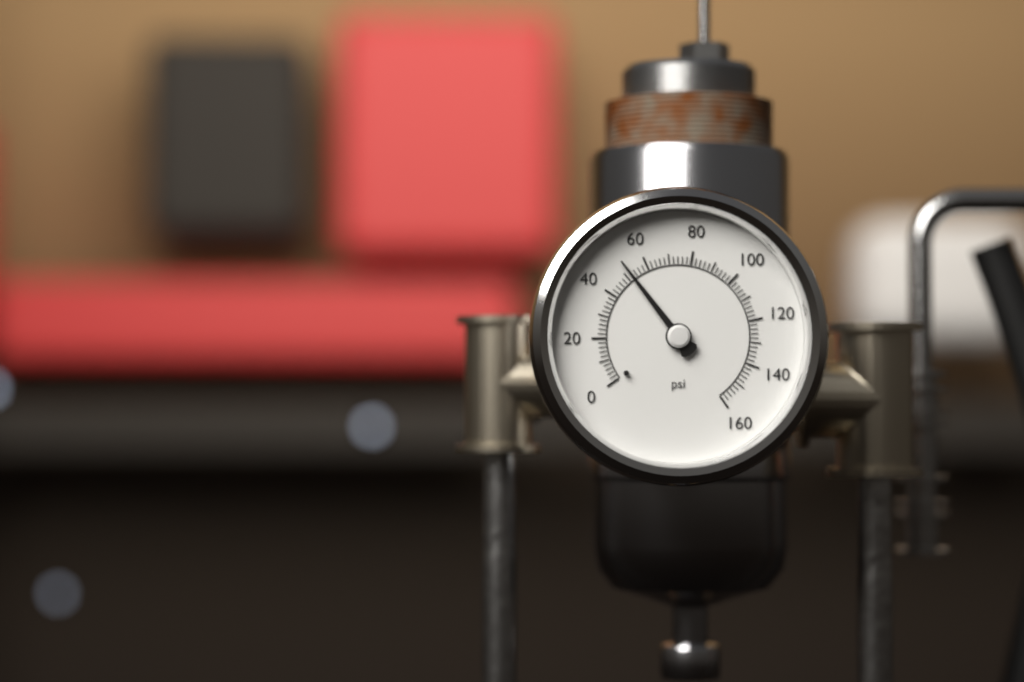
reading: 52 psi
